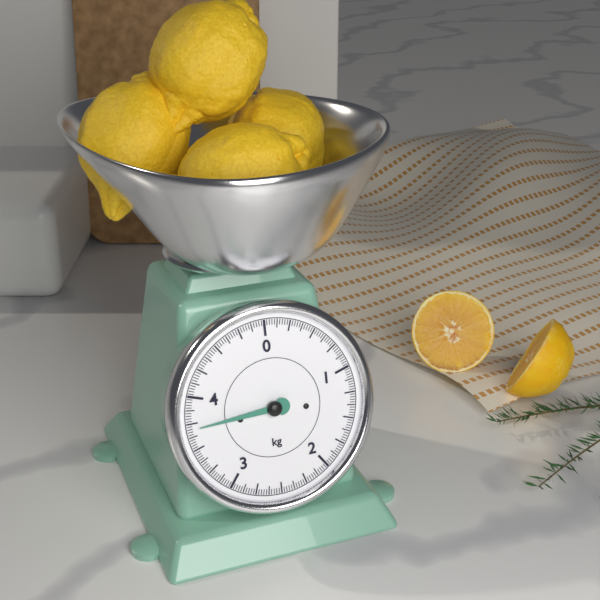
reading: 3.700 kg
